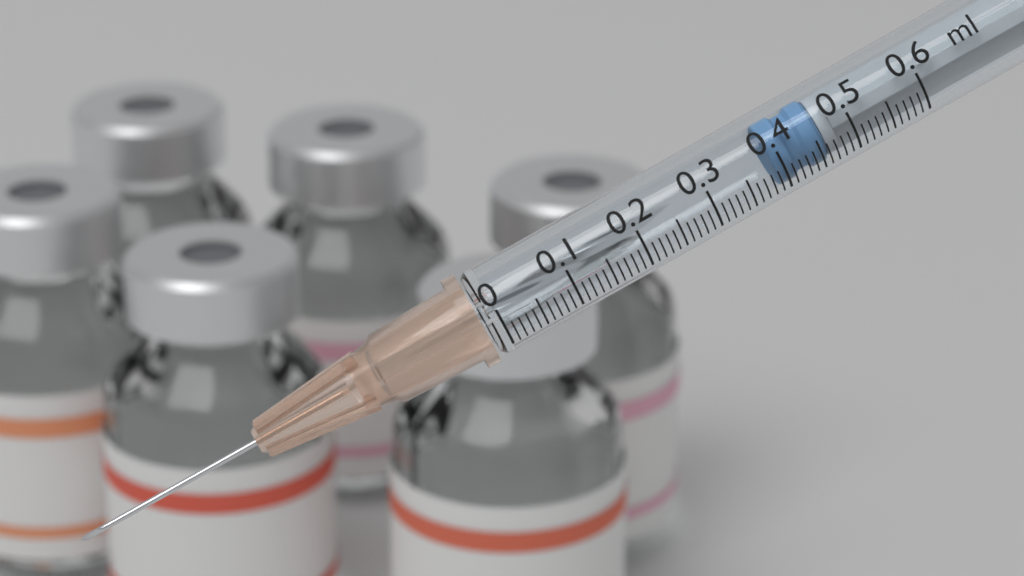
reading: 0.39 ml
